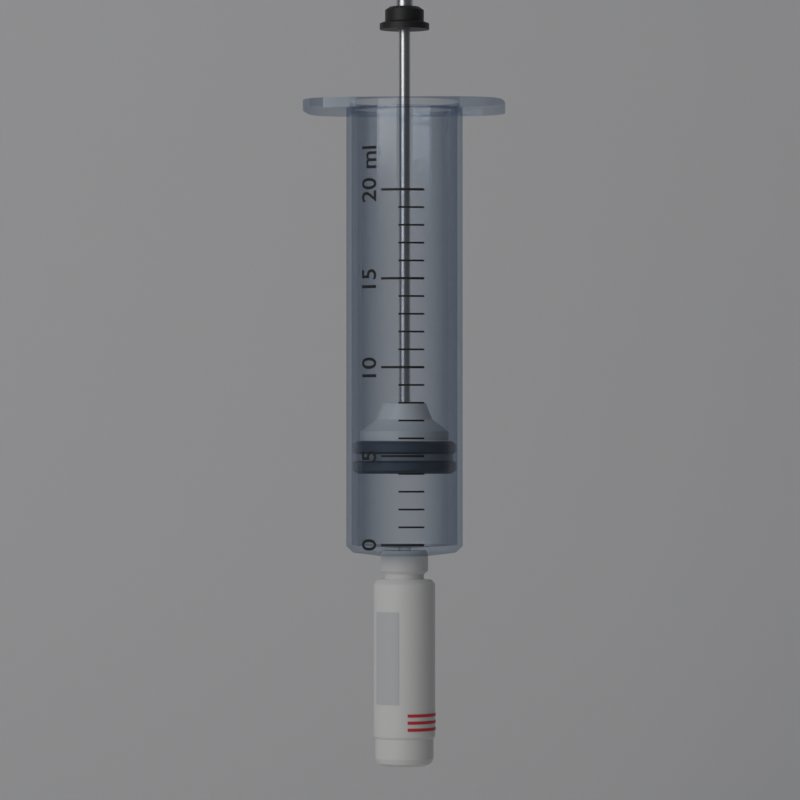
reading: 4 ml
